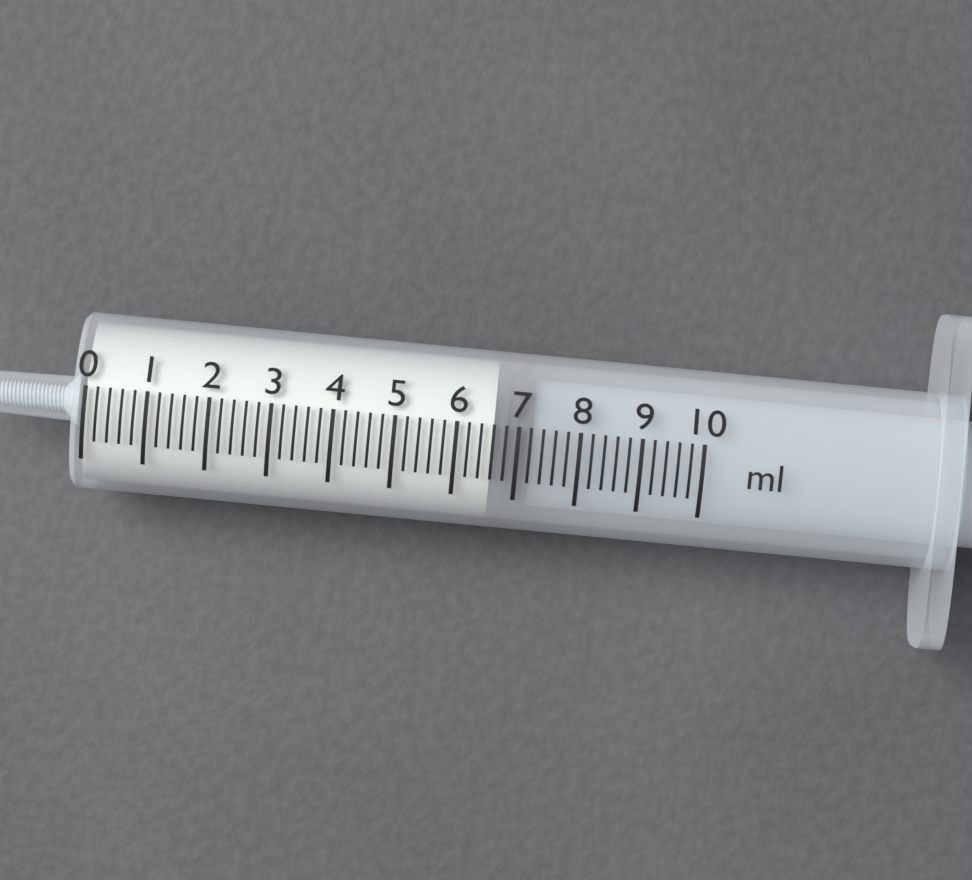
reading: 6.6 ml
